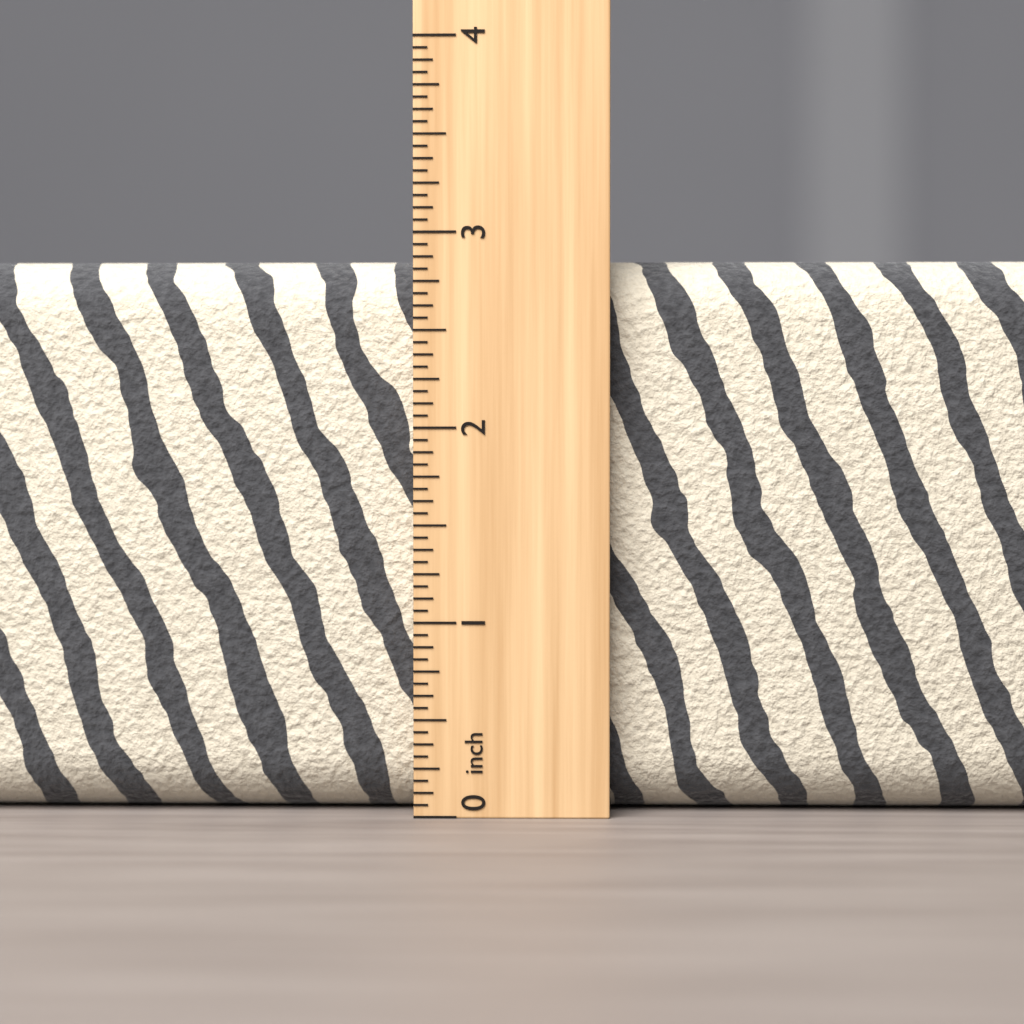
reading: 2.8750 inch
